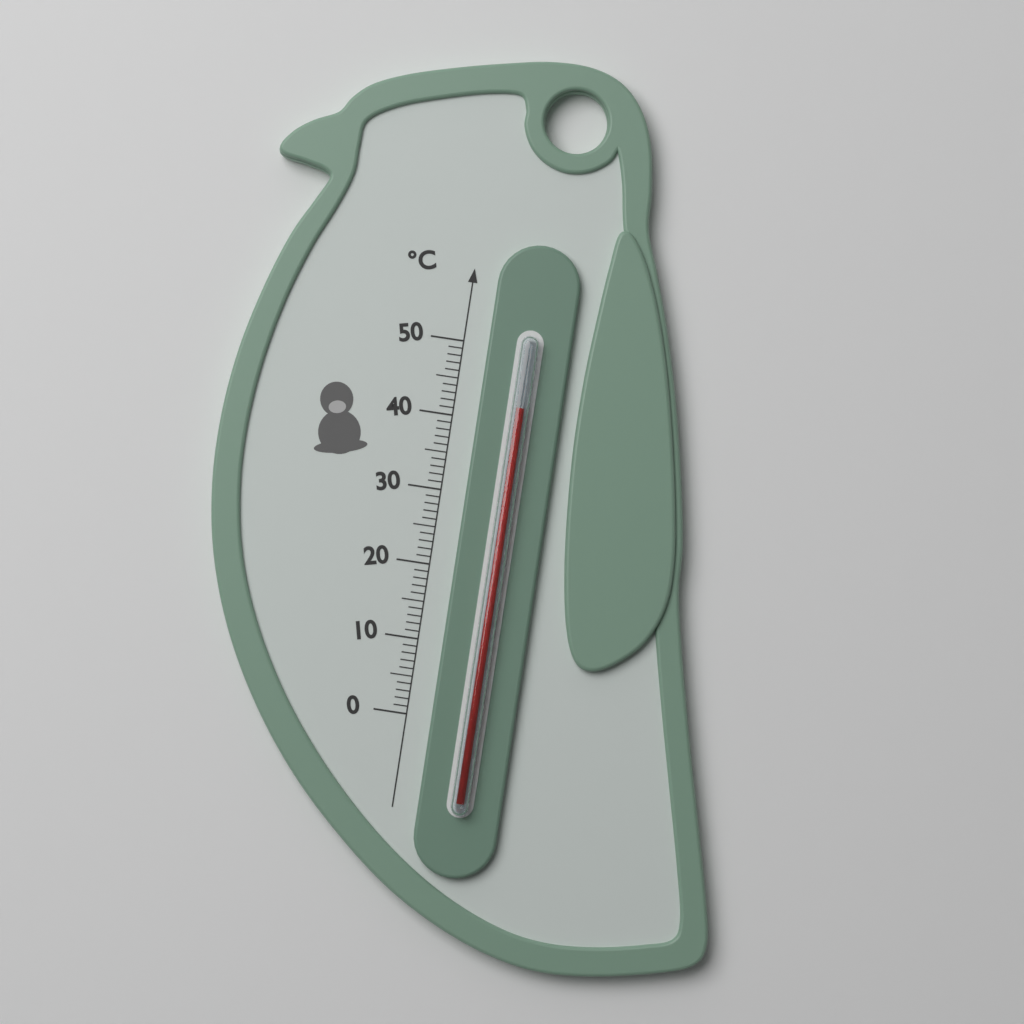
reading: 42 °C
